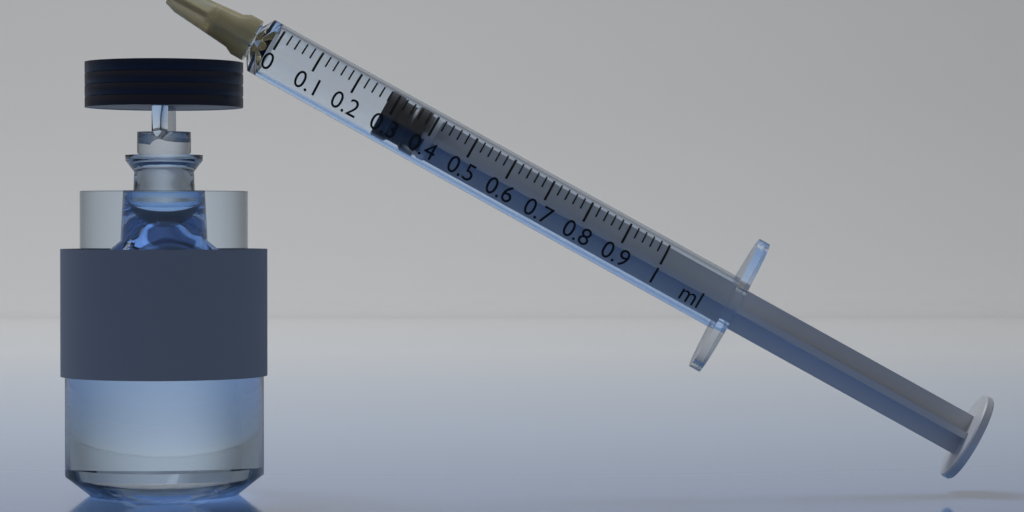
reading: 0.28 ml
